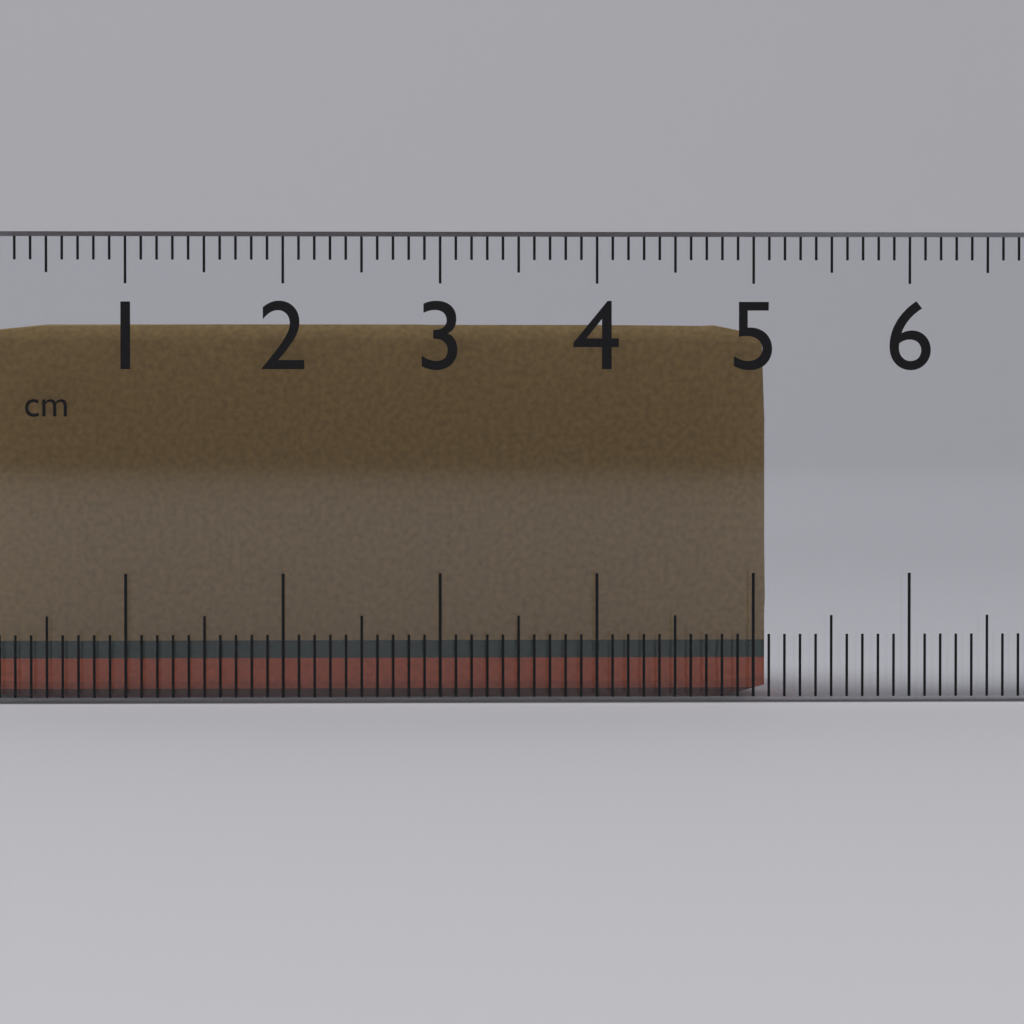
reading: 5.1 cm
